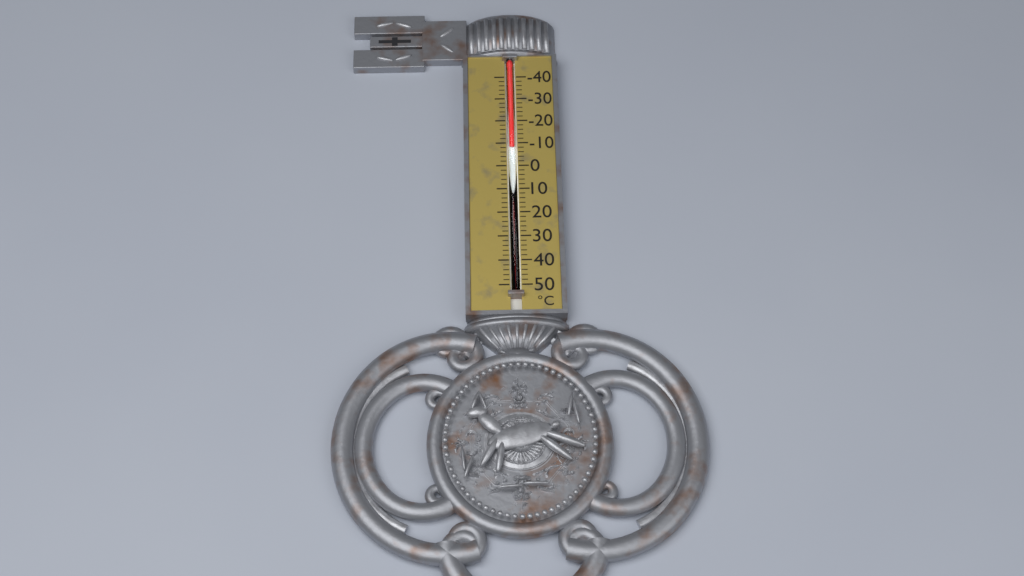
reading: -8 °C
